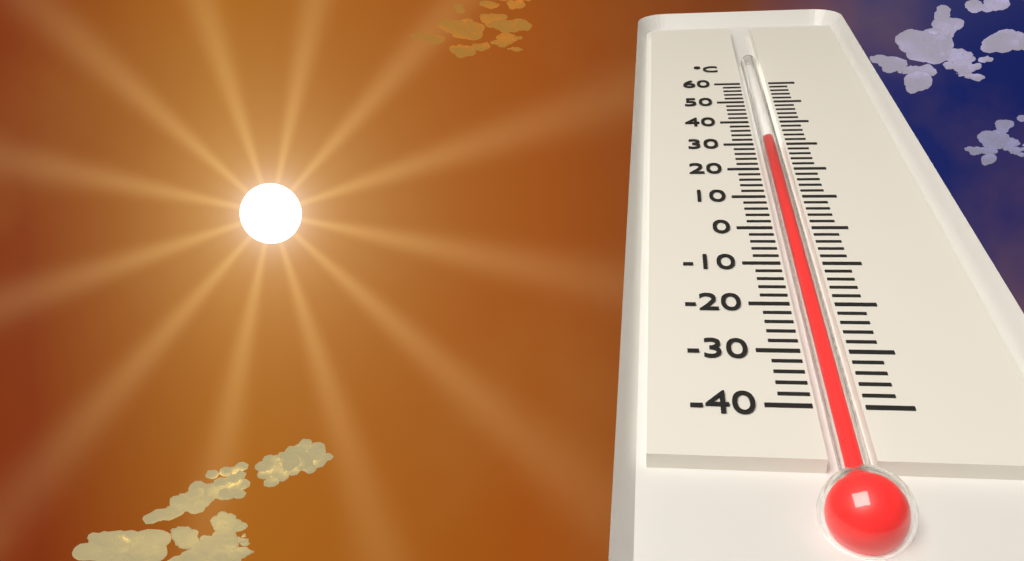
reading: 32 °C
